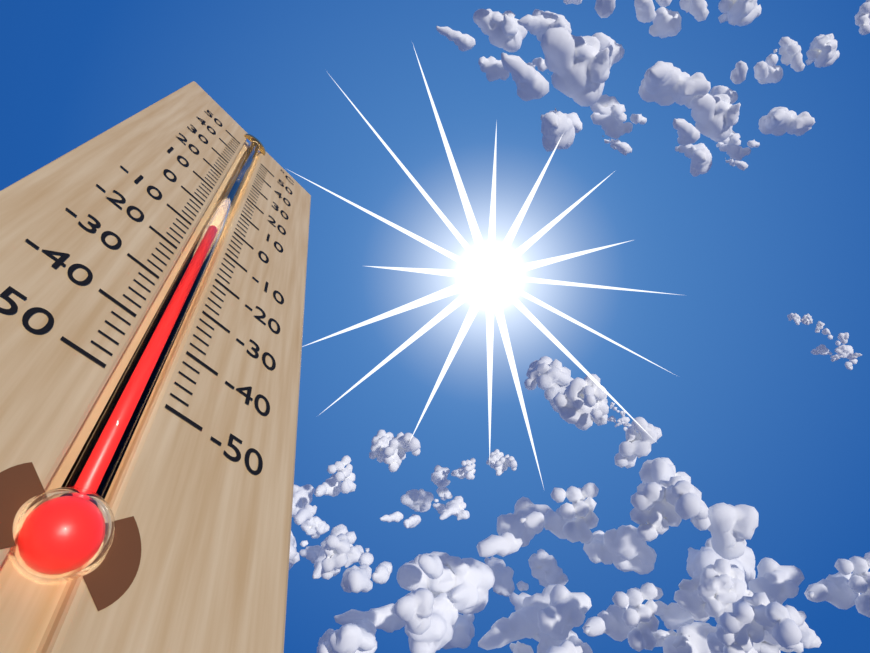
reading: -6 °C
